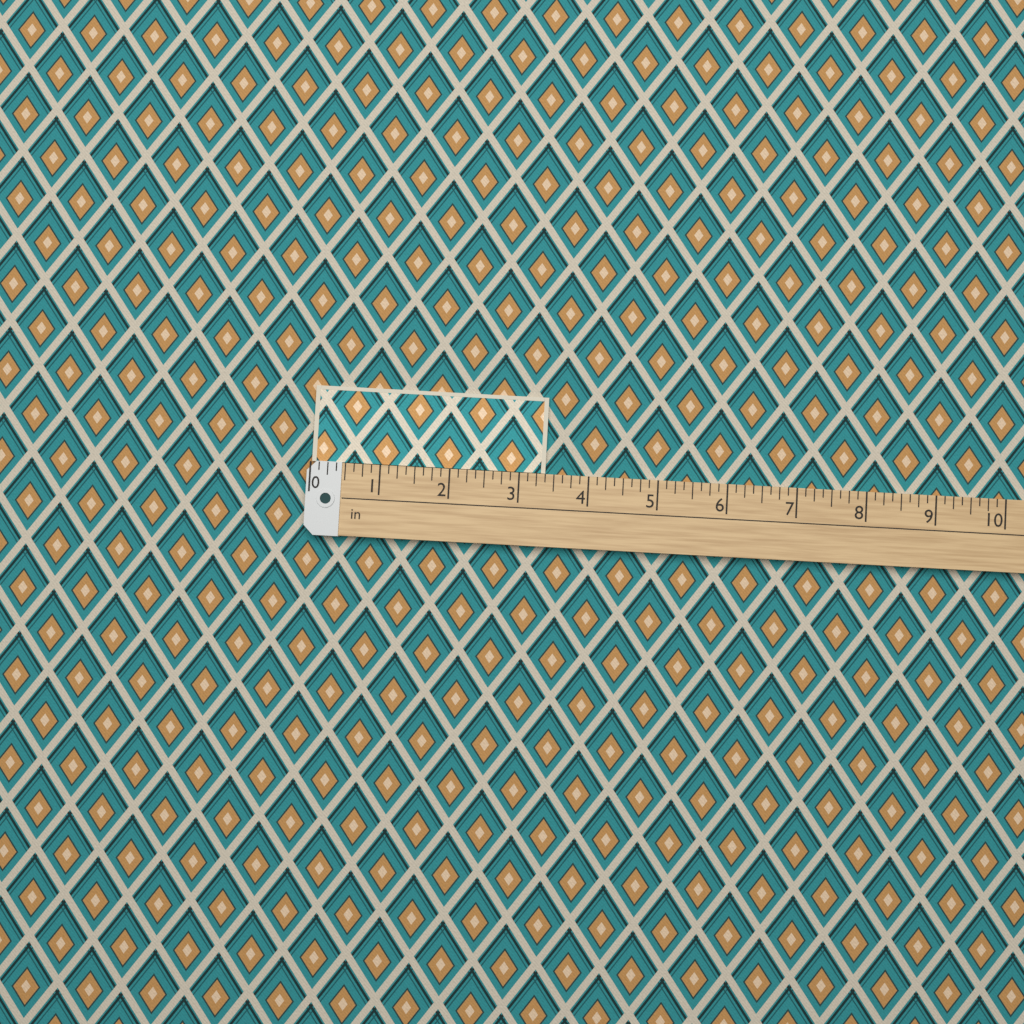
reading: 3.375 in
